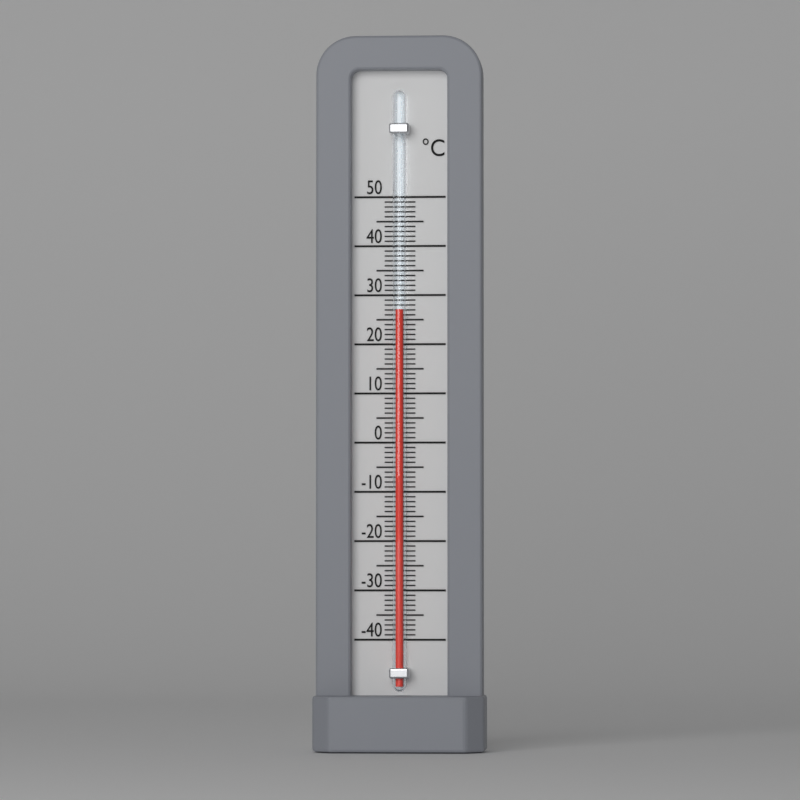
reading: 27 °C
